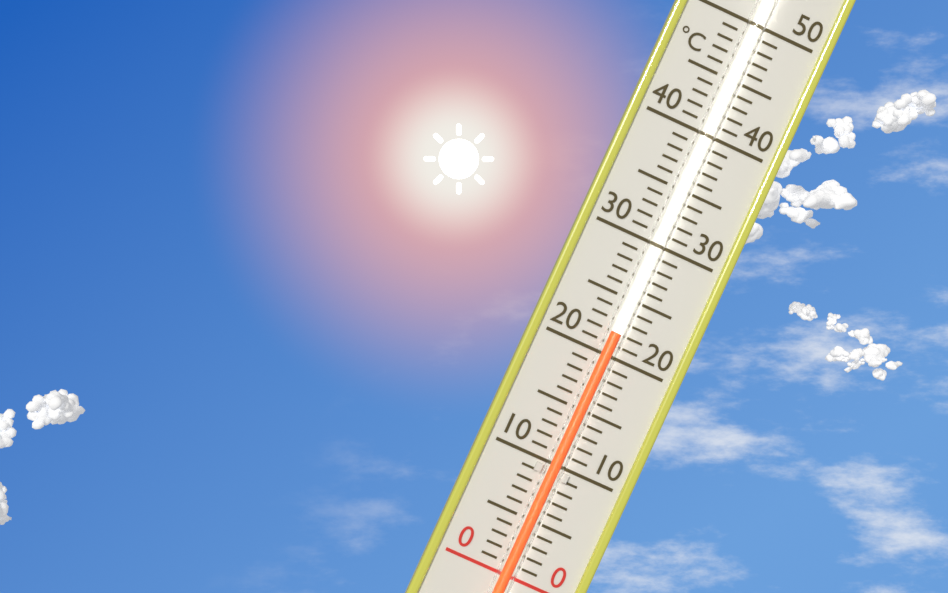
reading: 22 °C
